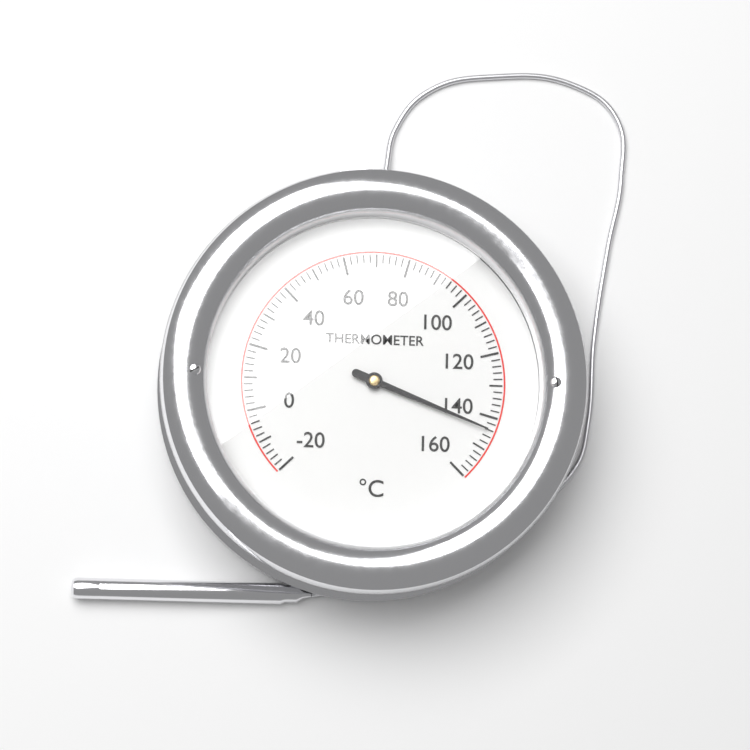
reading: 144 °C
